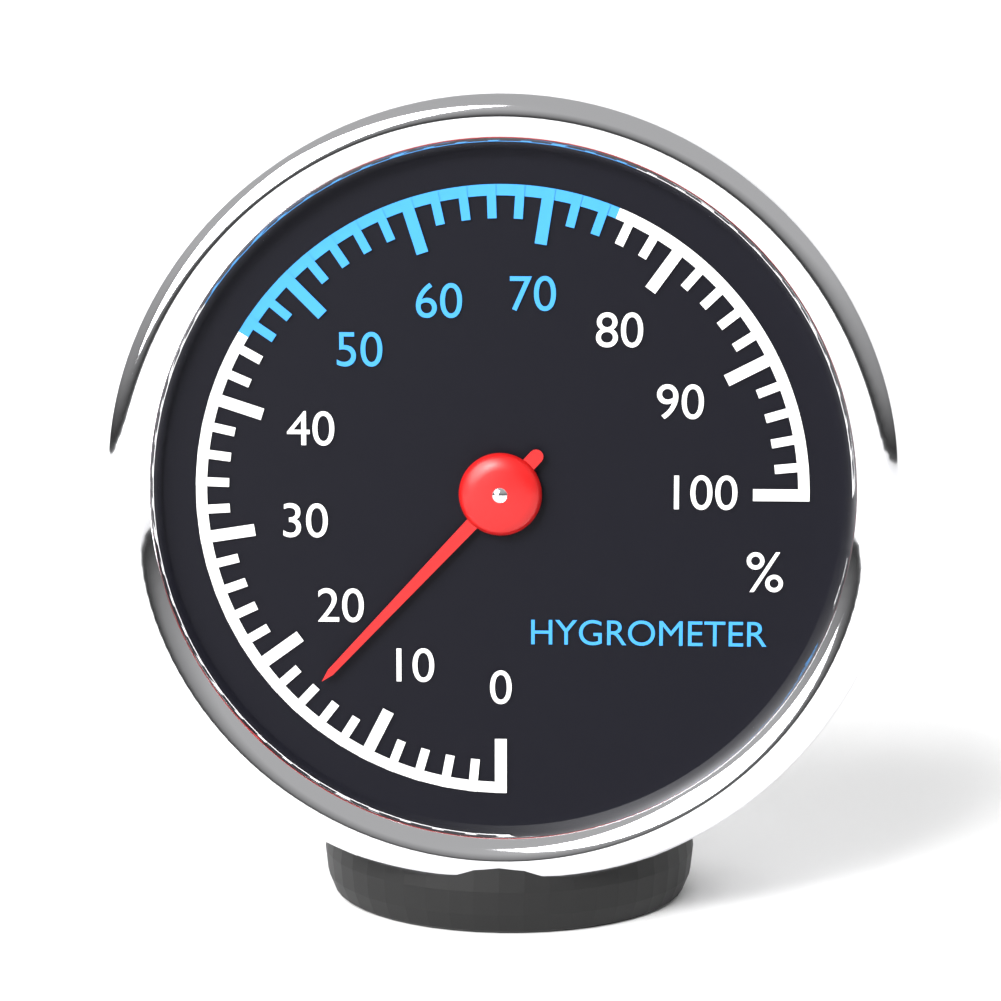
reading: 16 %
